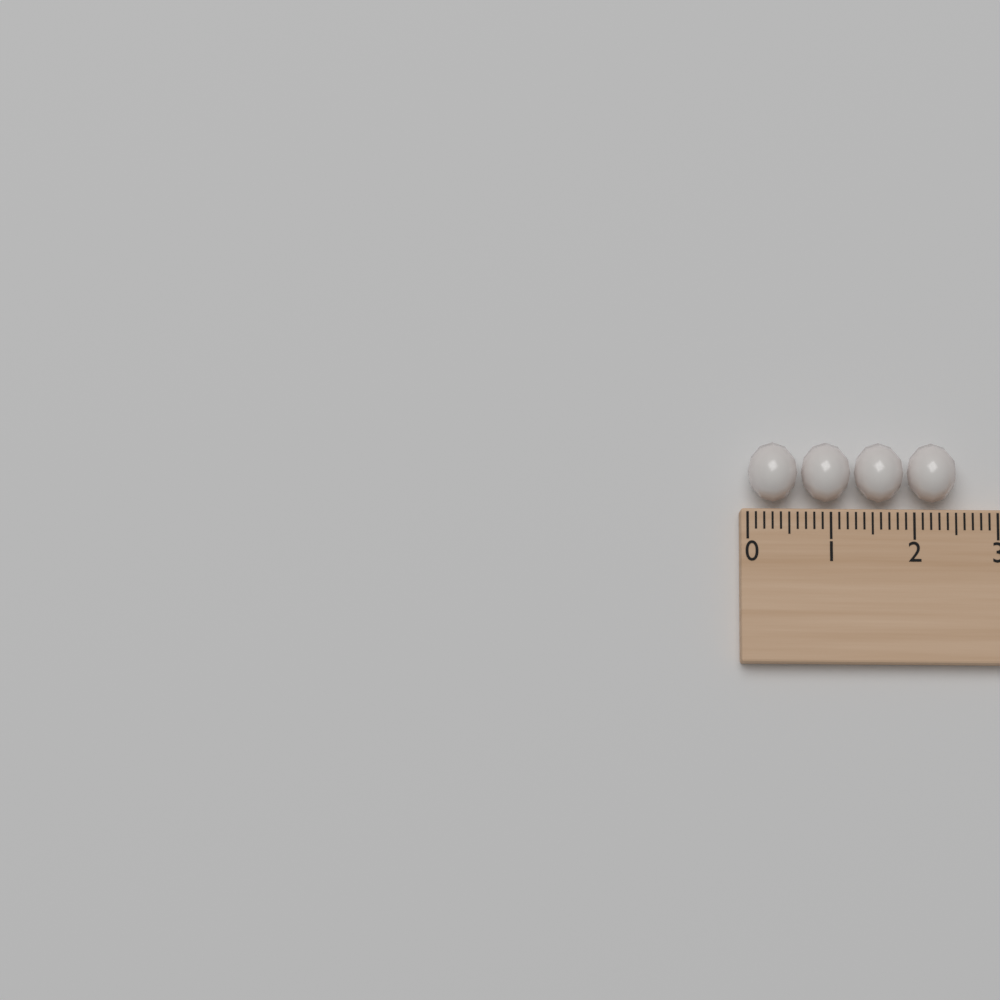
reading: 2.5 (no unit)
